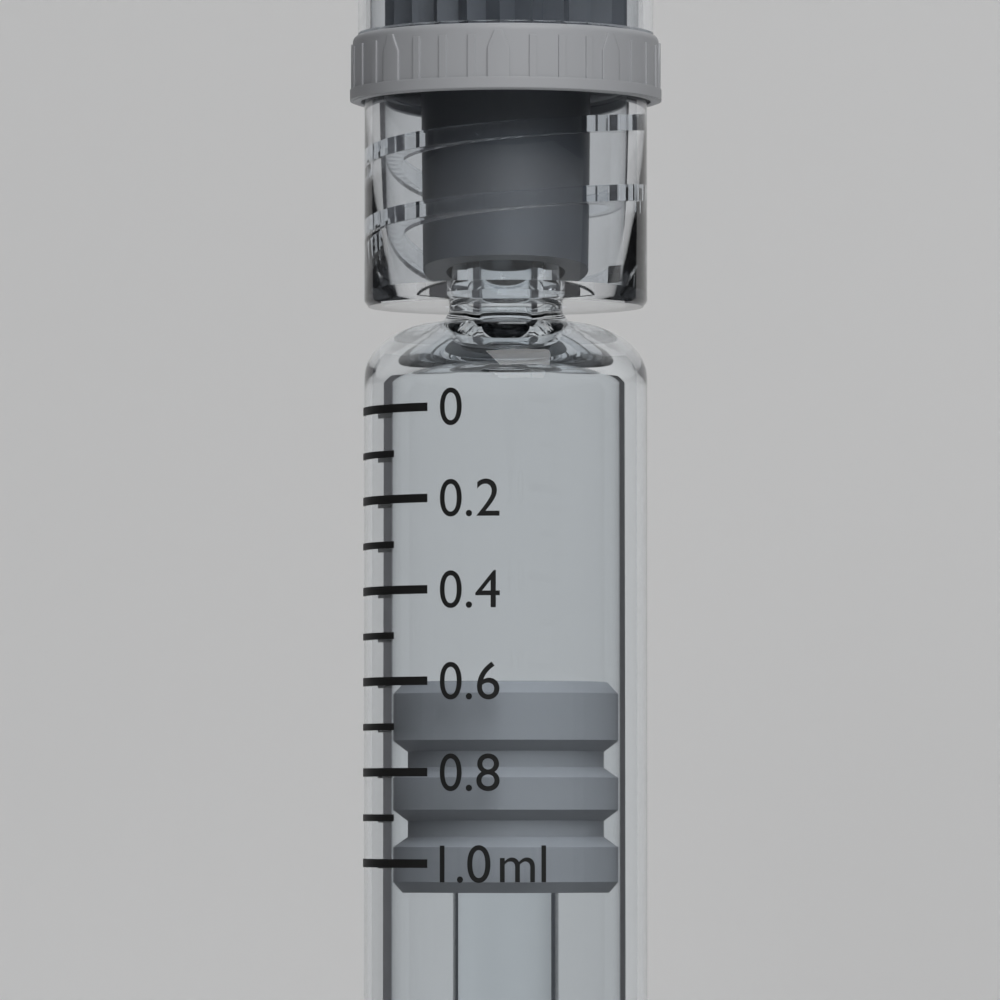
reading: 0.6 ml
